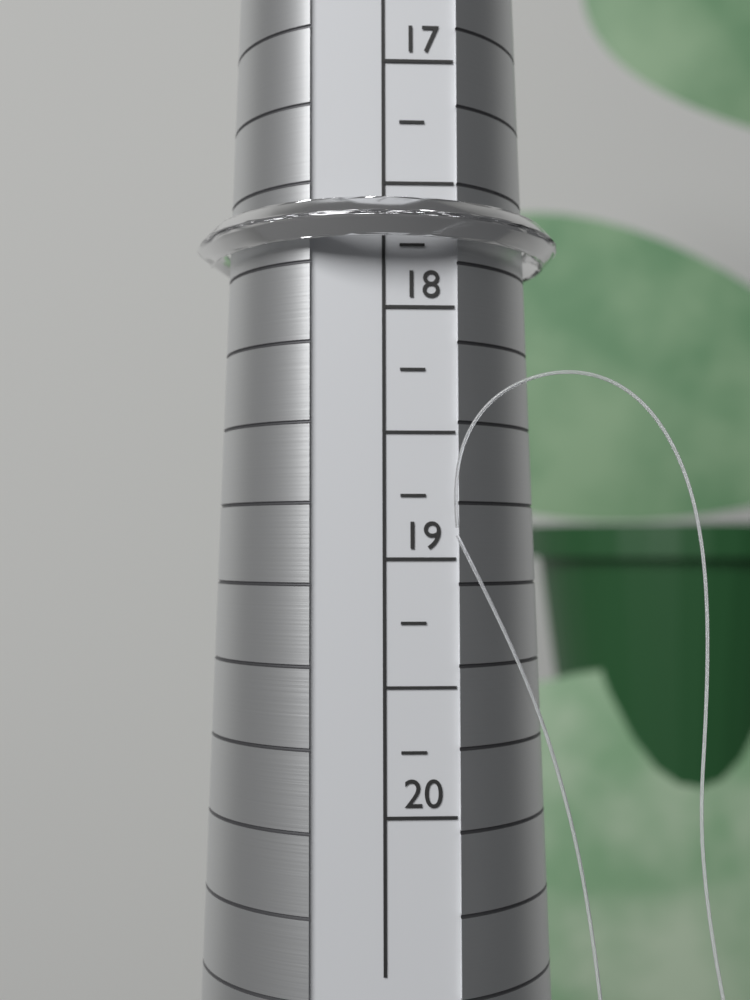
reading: 17.75 (no unit)
